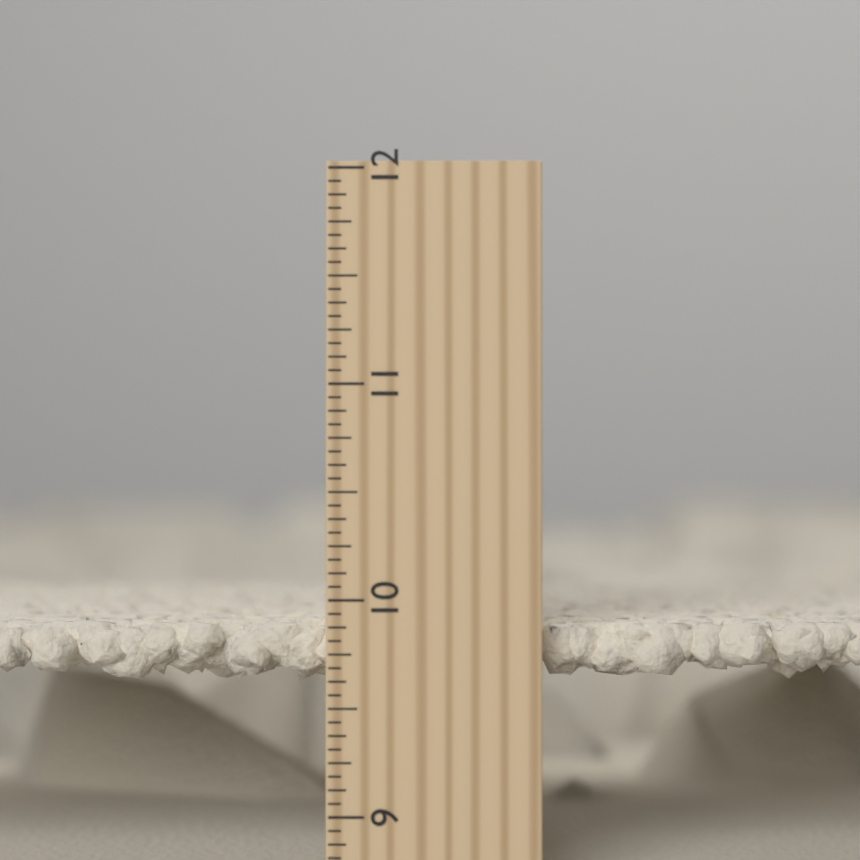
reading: 9.8750 inch
